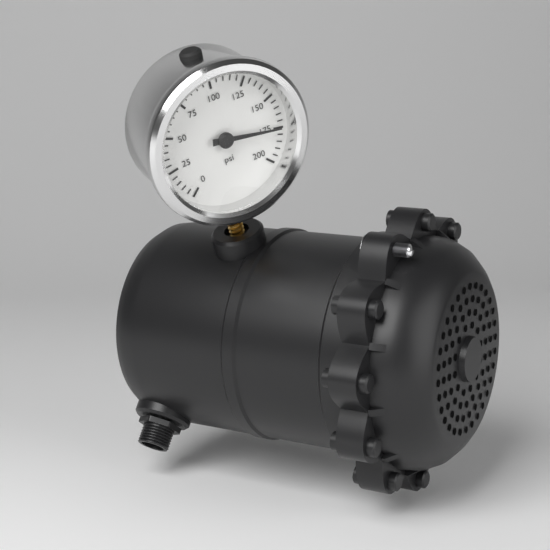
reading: 175 psi
